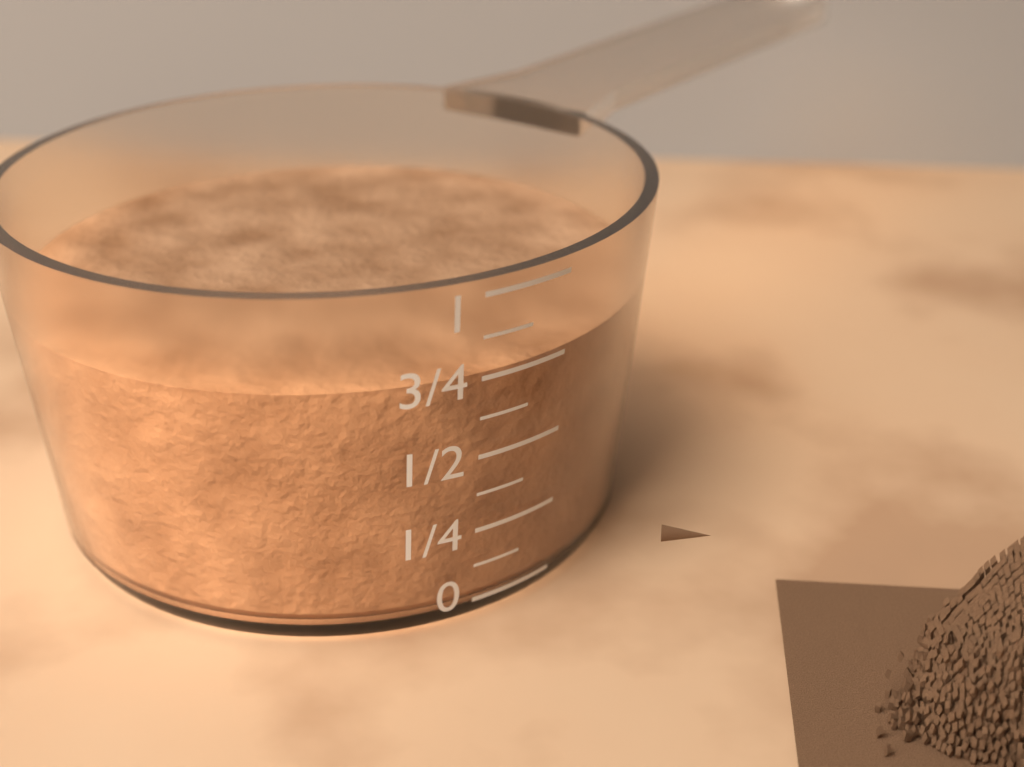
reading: 0.750 (no unit)
